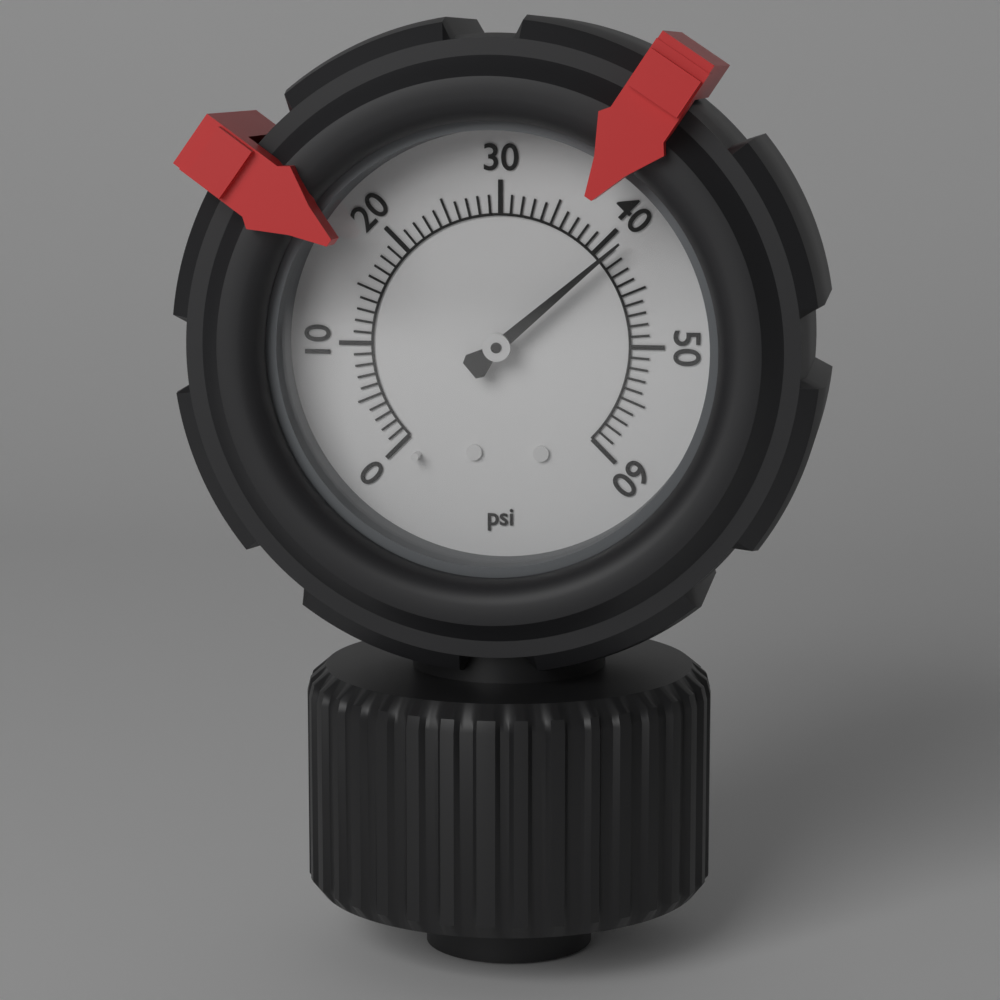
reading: 41 psi
